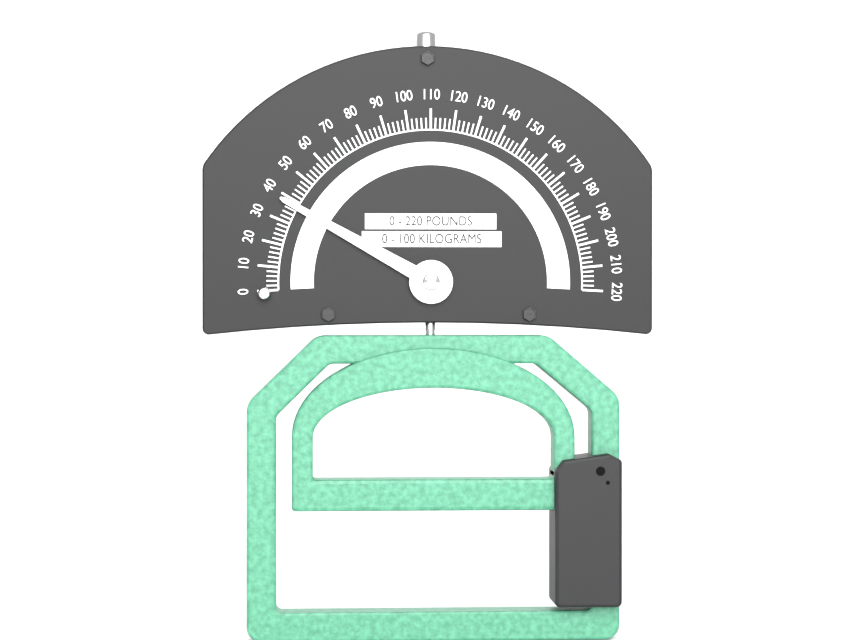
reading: 38 lb
